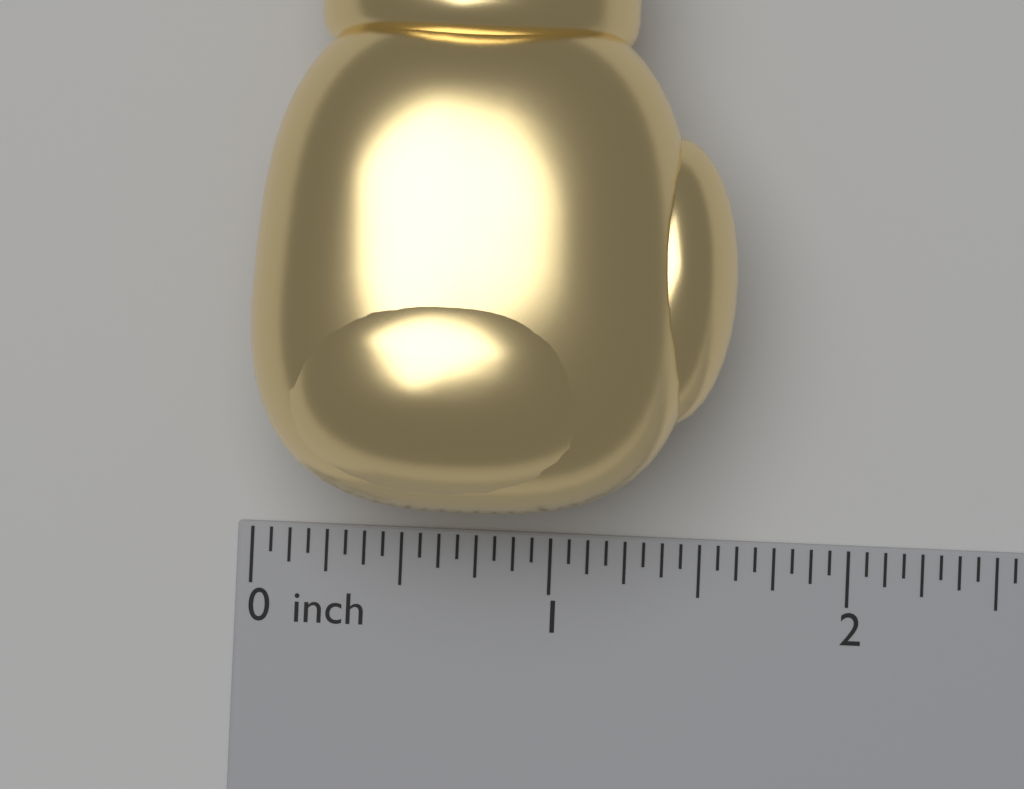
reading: 1.5625 inch
